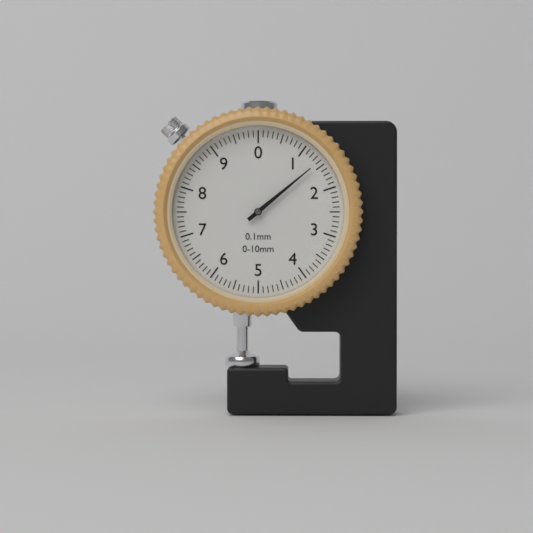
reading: 1.4 mm
